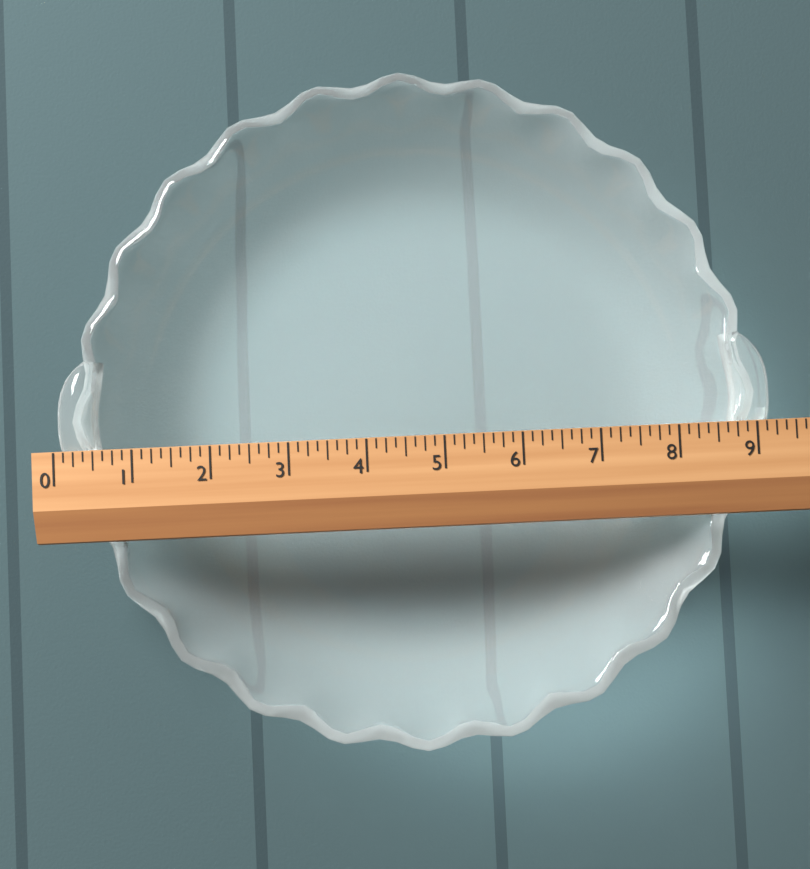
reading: 9.250 (no unit)
